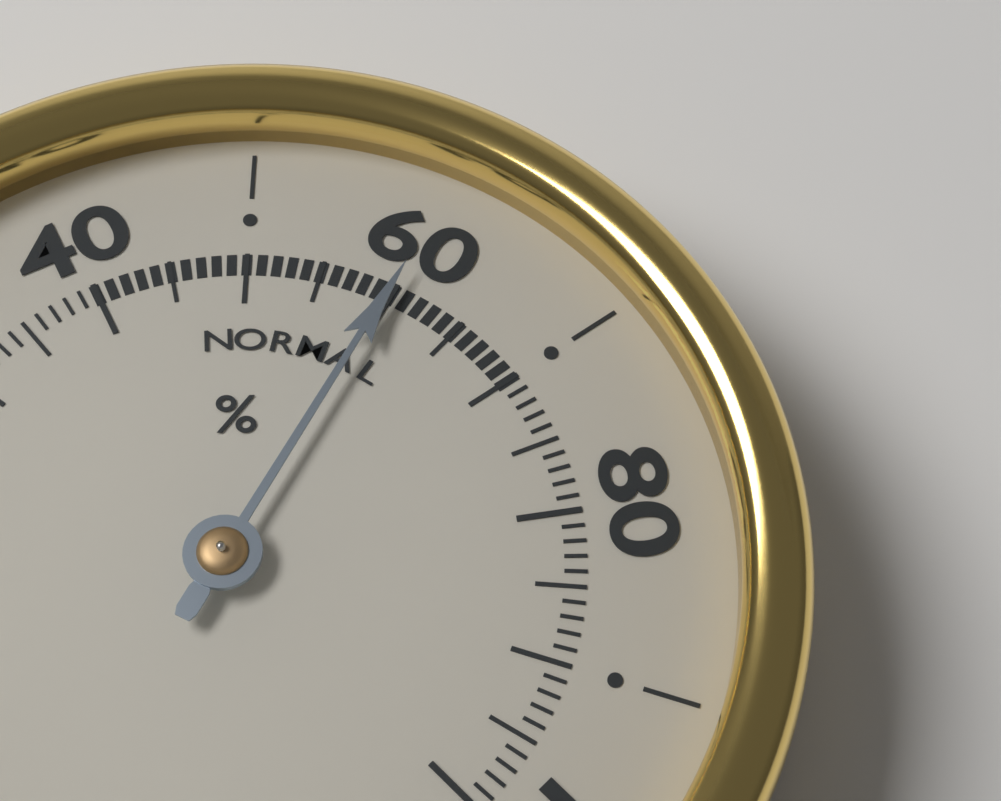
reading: 60 %
